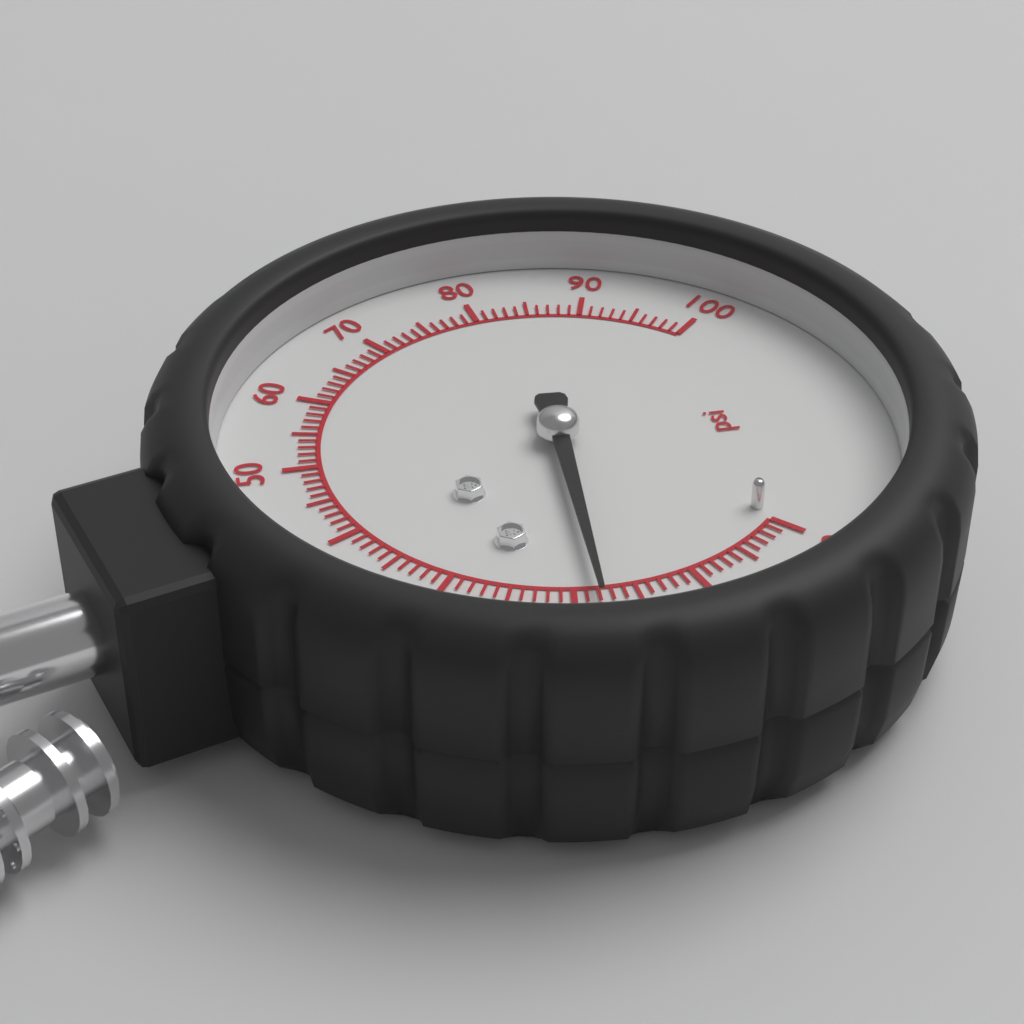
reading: 18 psi
